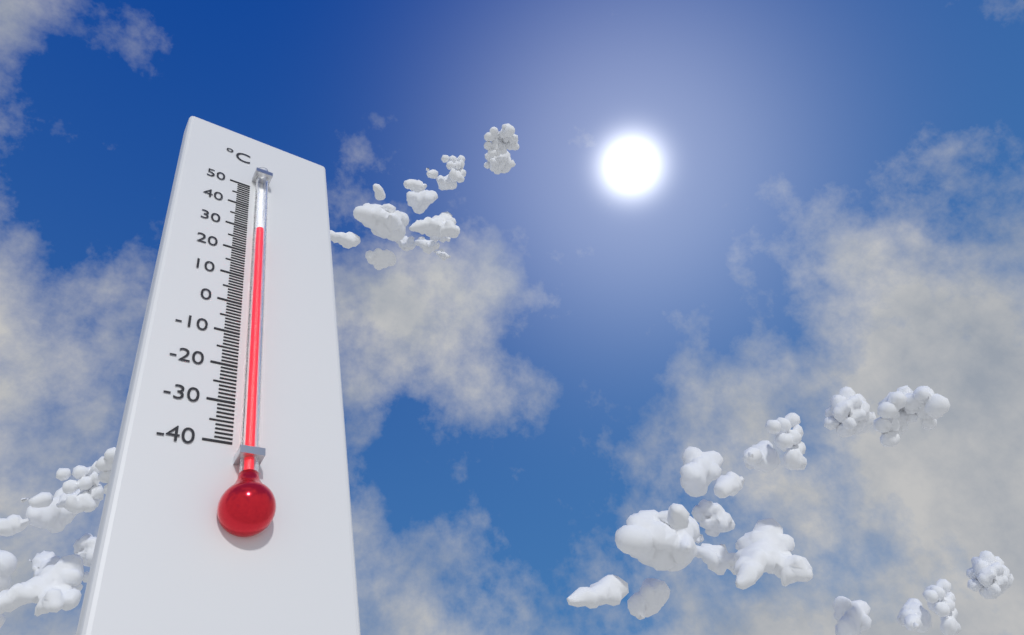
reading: 28 °C
